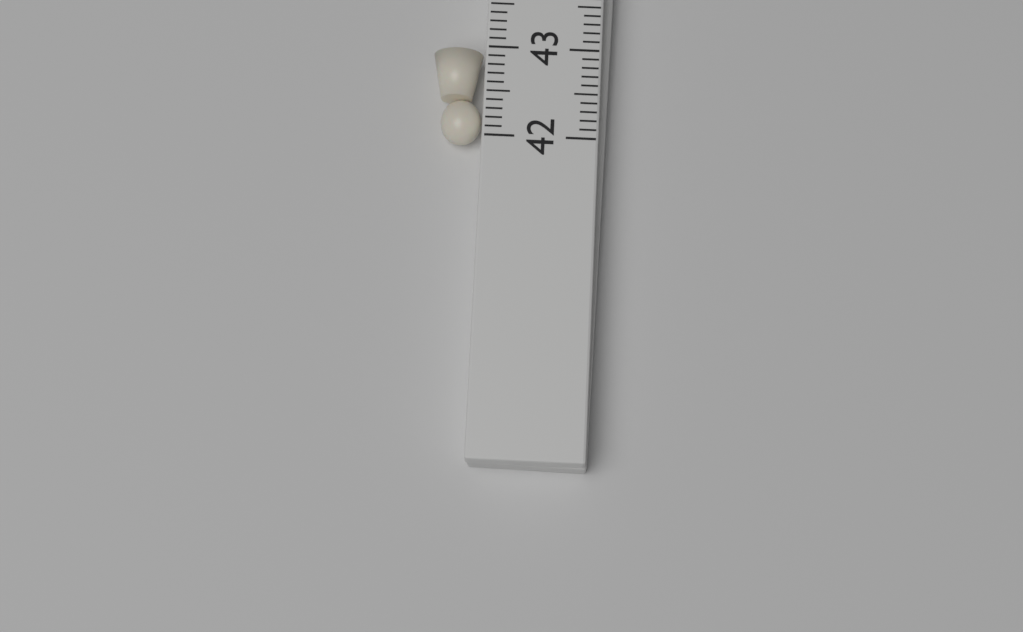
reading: 43.0 (no unit)
